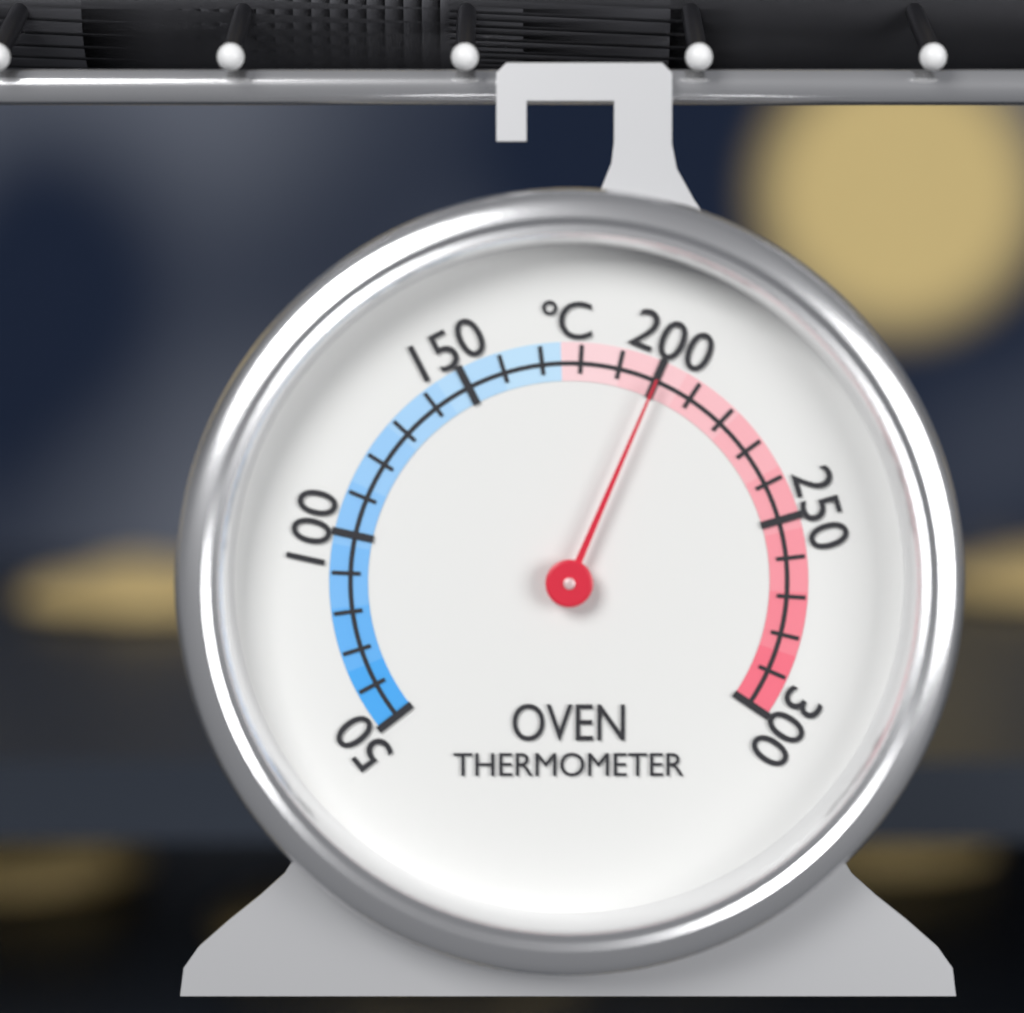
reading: 200 °C
